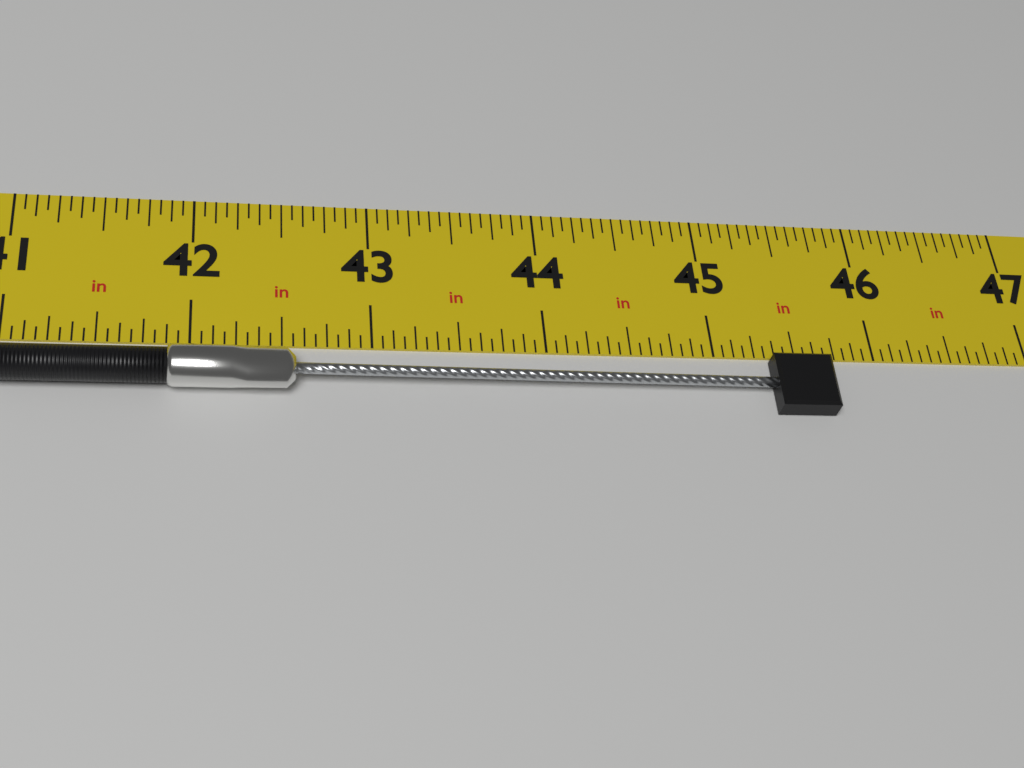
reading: 45.6875 in
